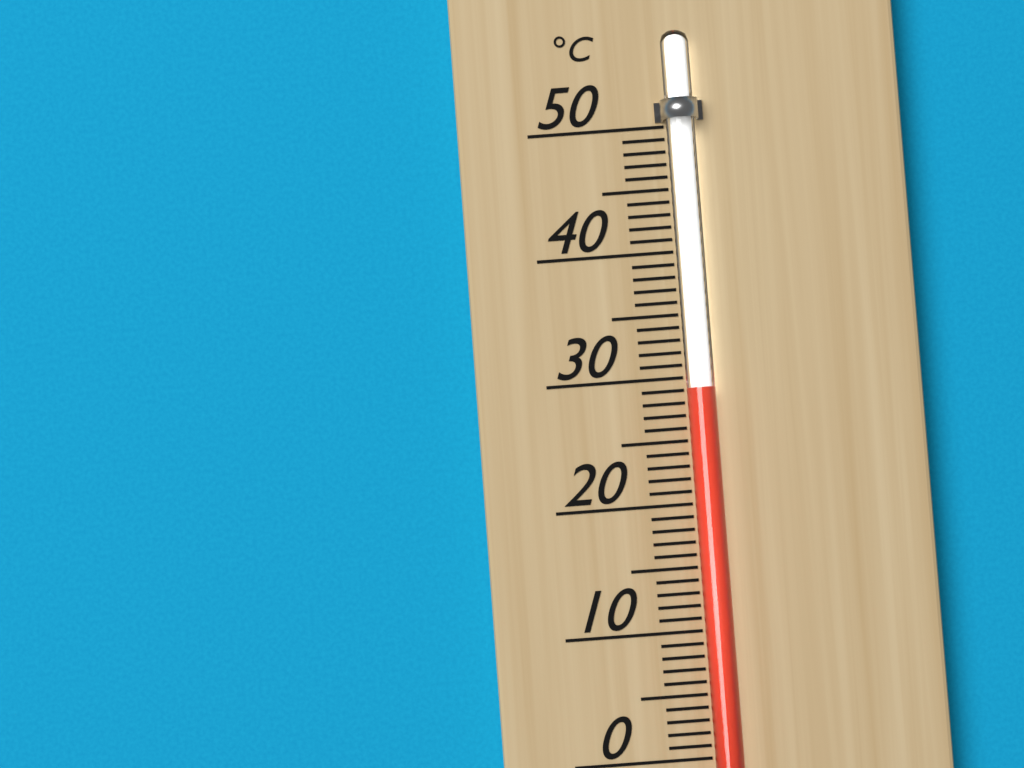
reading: 29 °C
